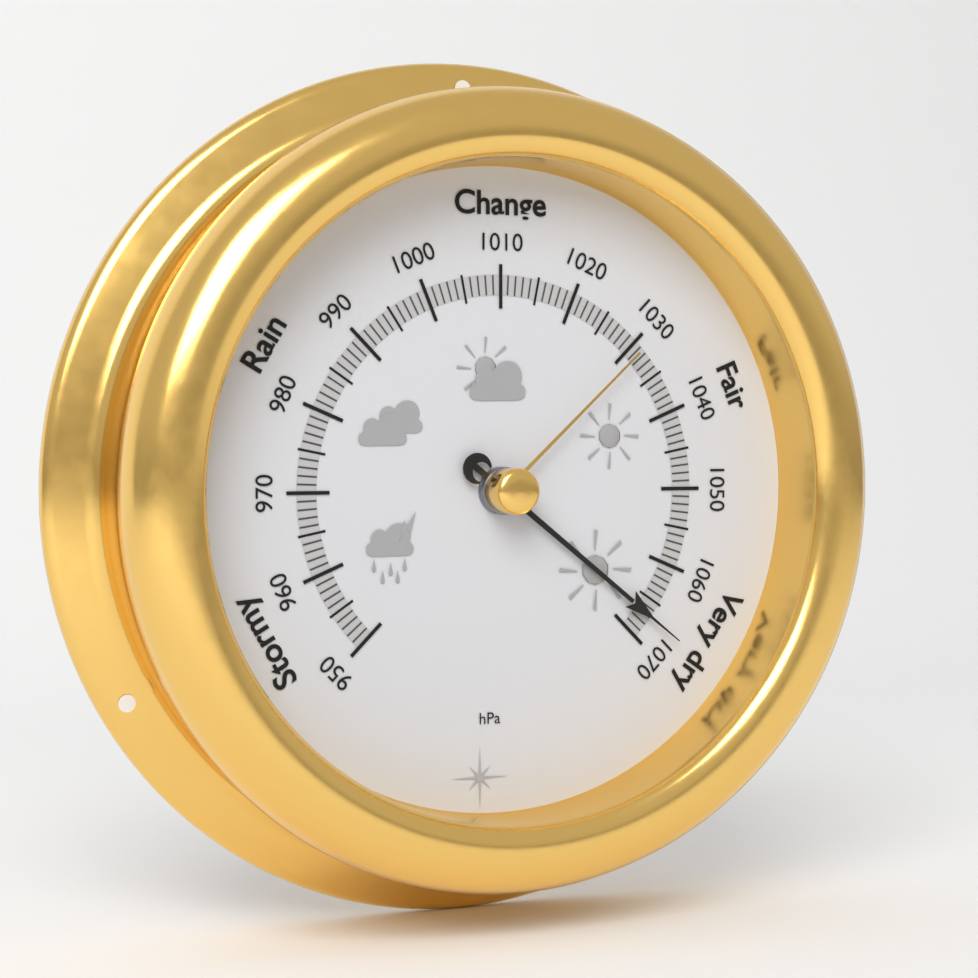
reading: 1067 hPa
